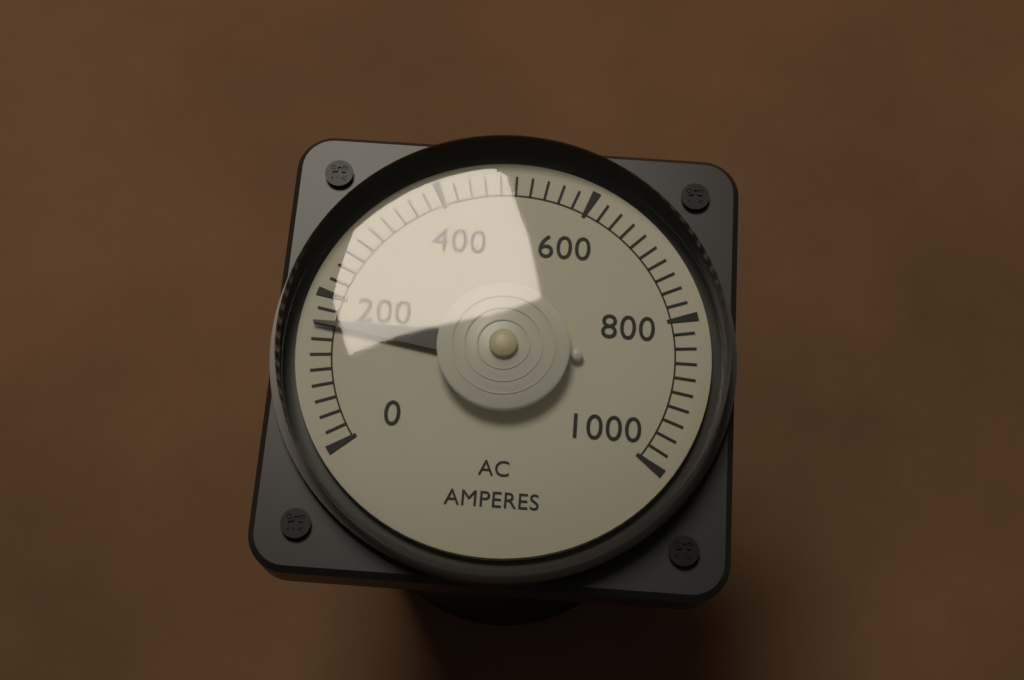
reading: 160 A
